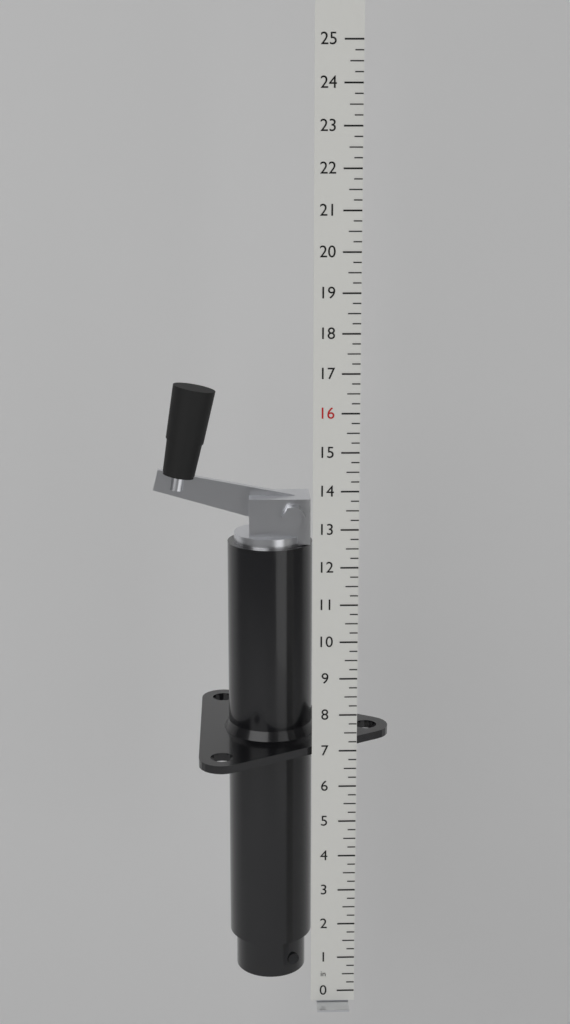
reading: 16.50 in
